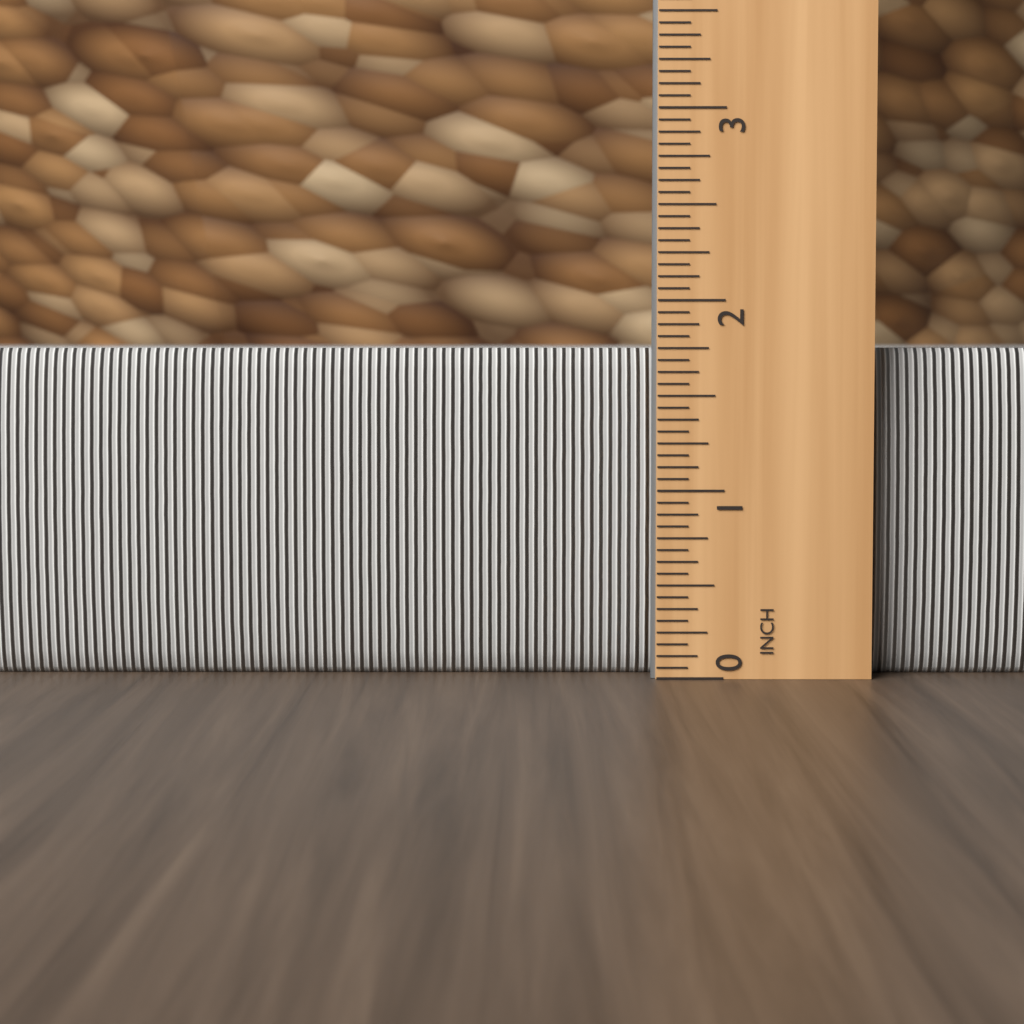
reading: 1.7500 in
